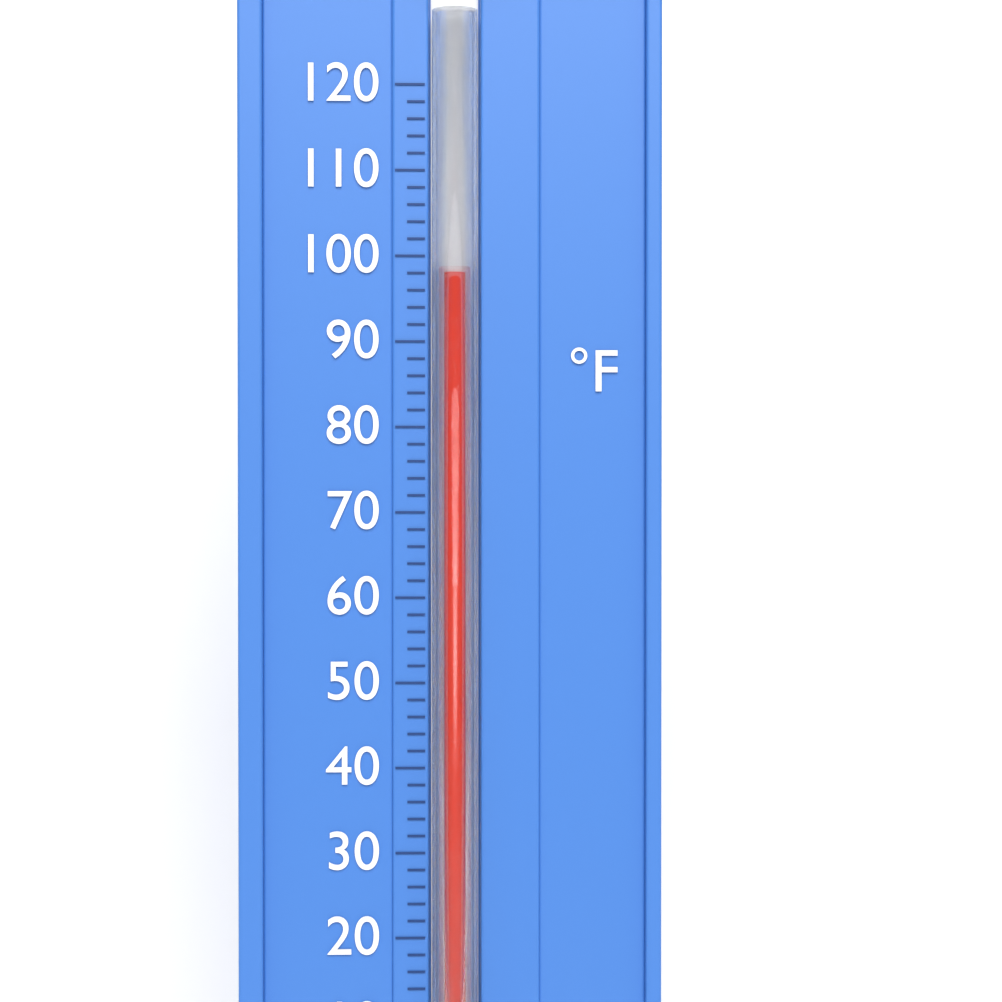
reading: 98 °F
